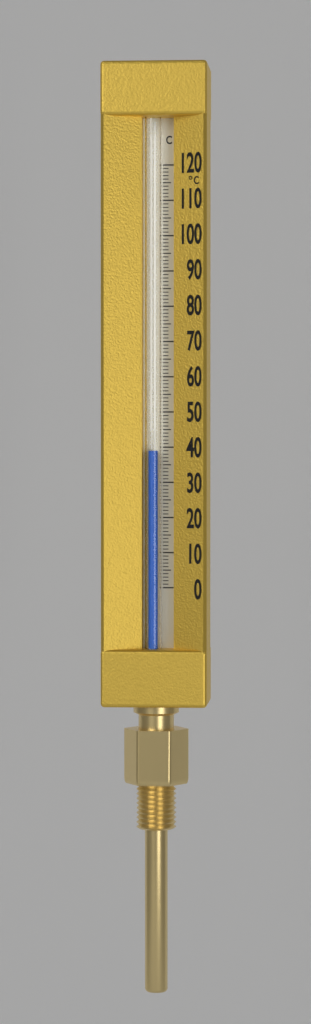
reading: 39 °C
